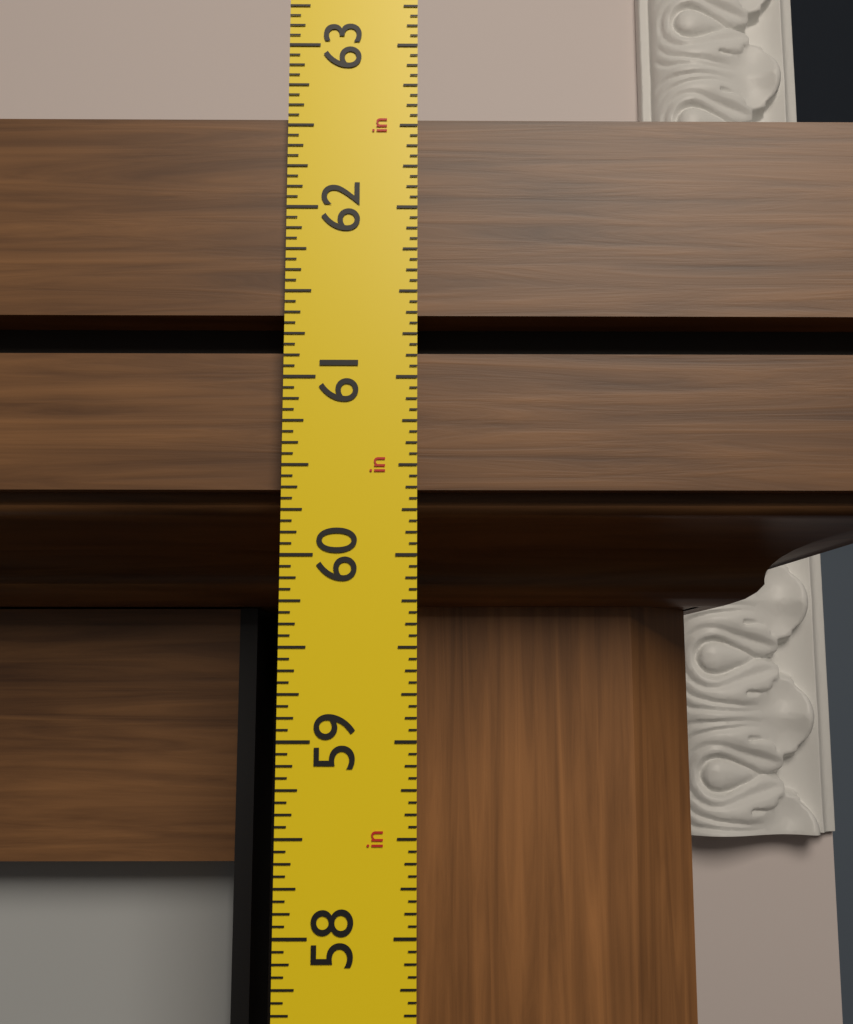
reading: 62.5625 in
